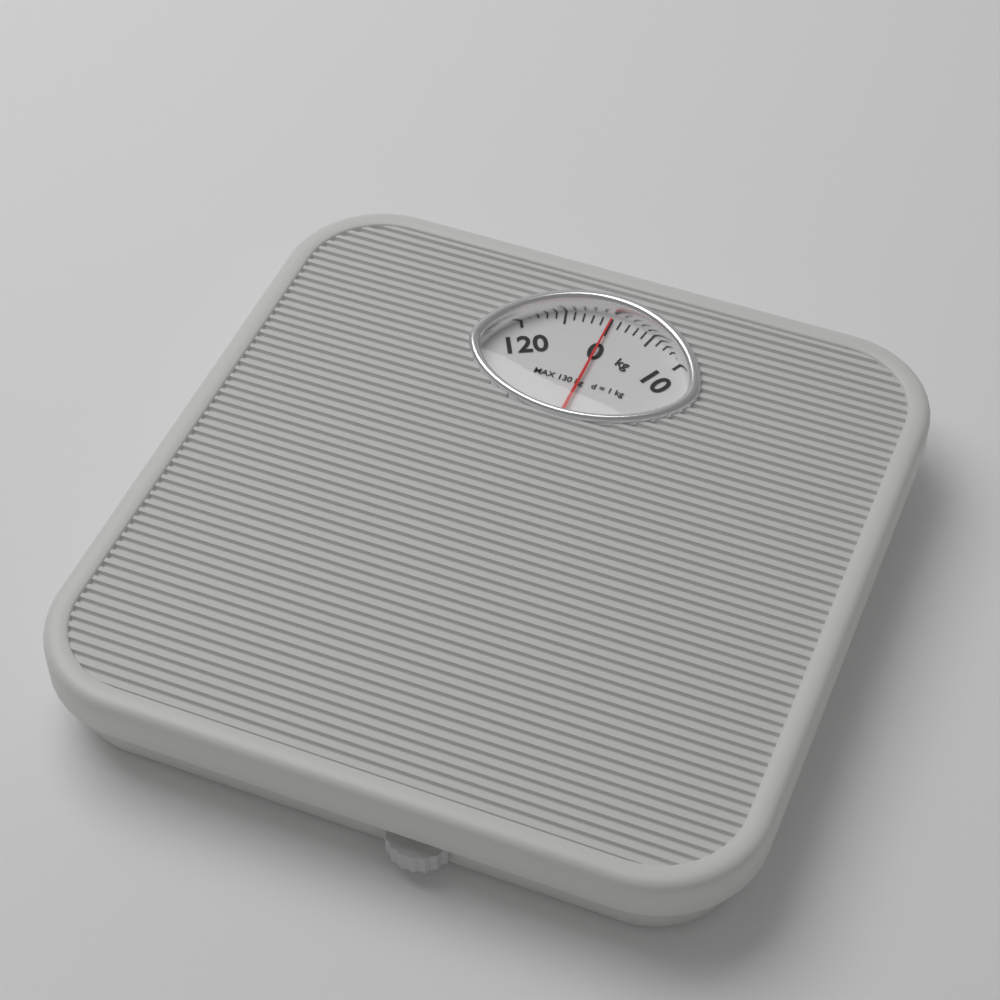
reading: 0 kg
